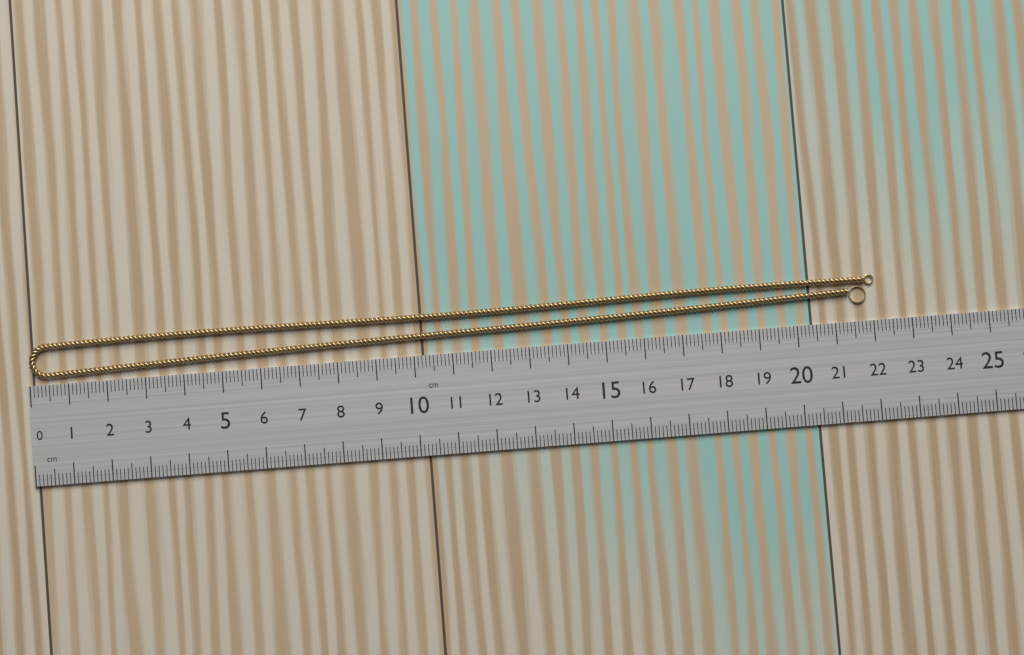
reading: 22.1 cm
